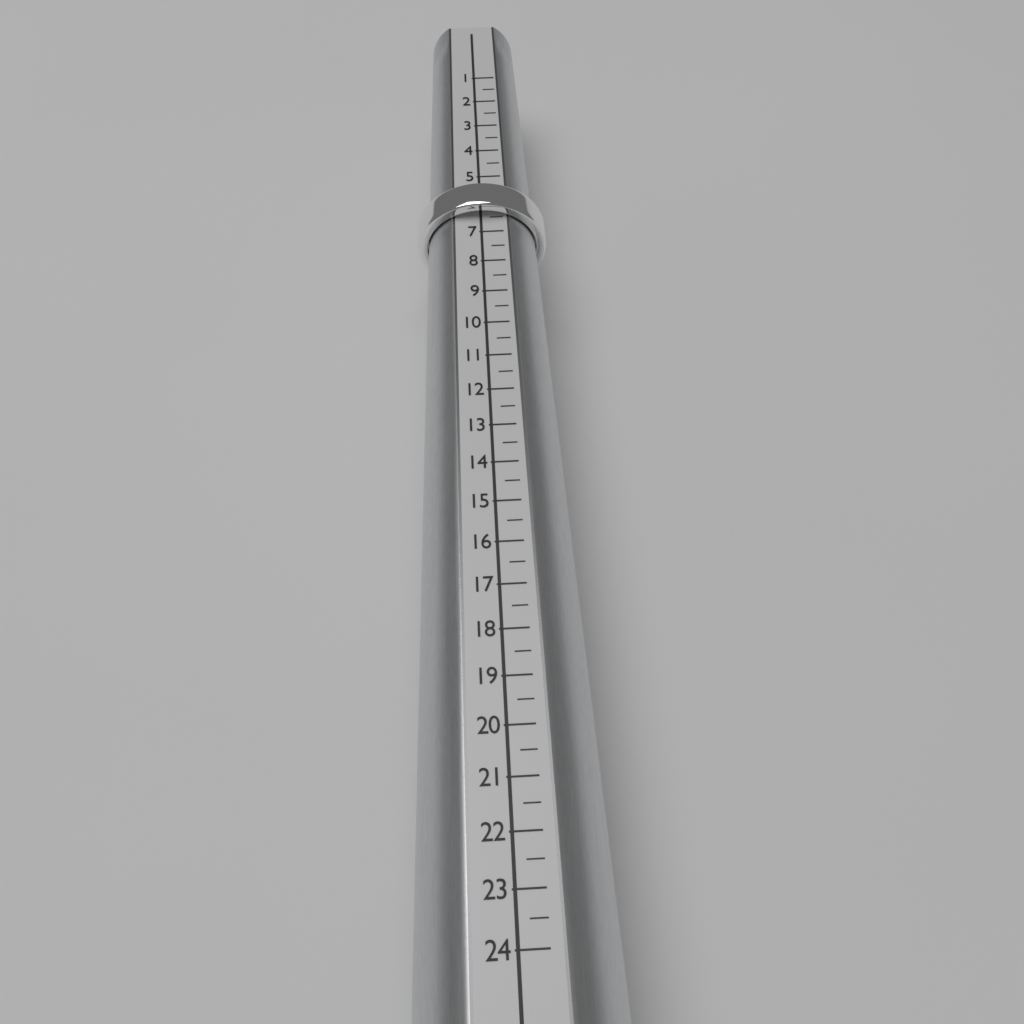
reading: 6.5 (no unit)
